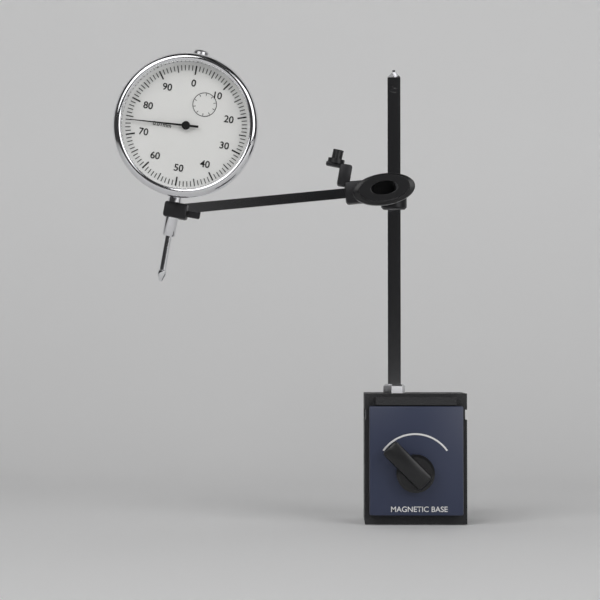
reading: 0.74 mm
